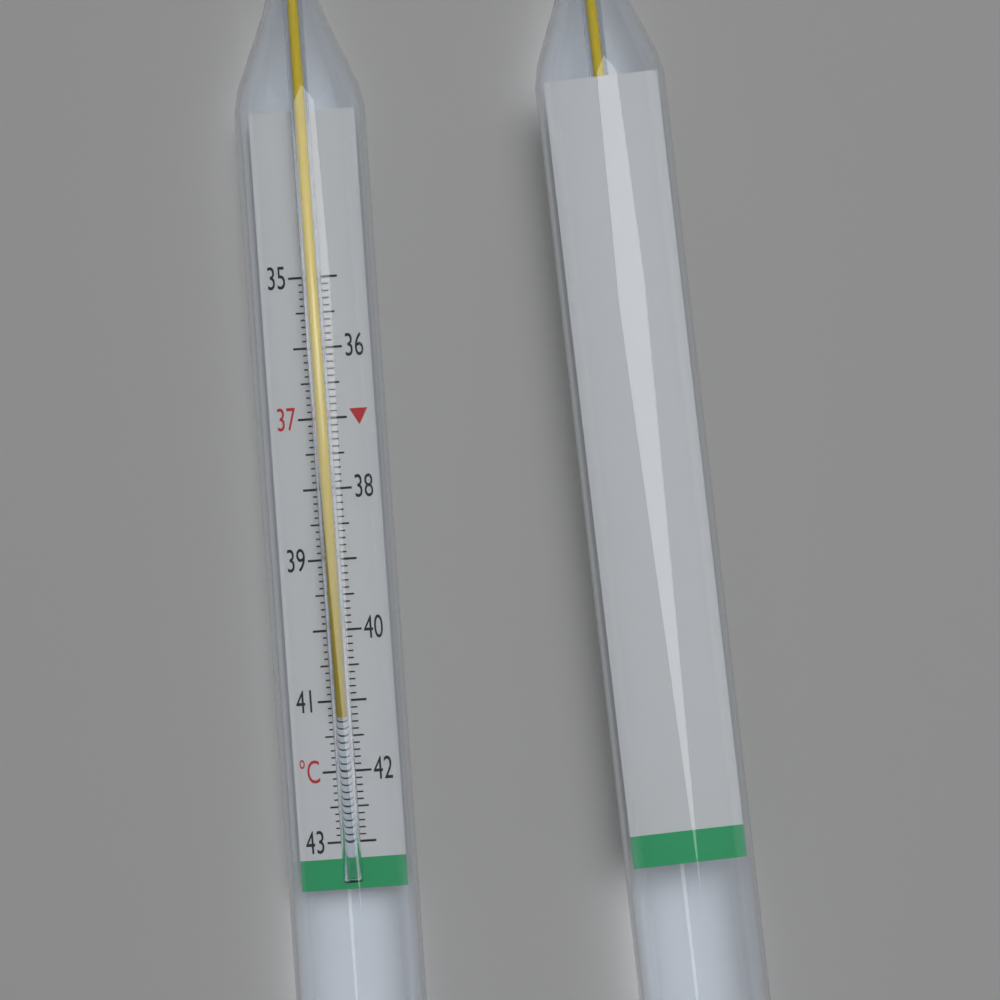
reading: 41.2 °C
